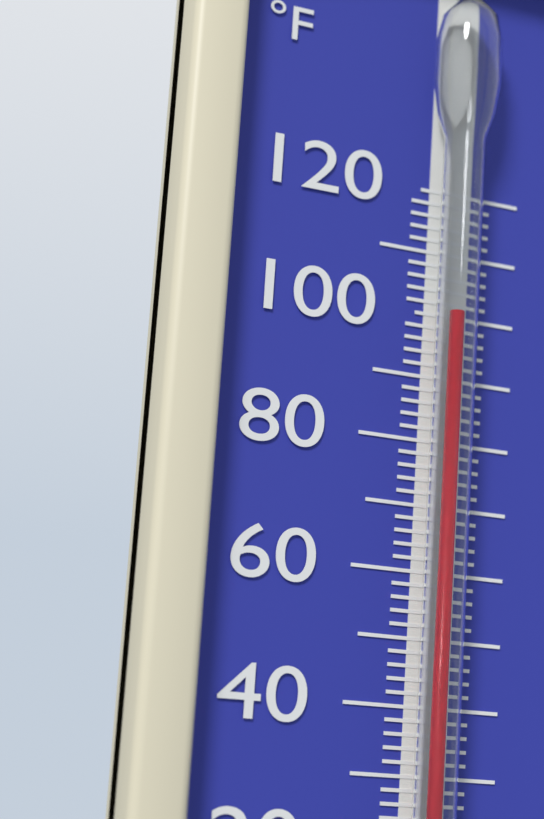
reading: 100 °F
